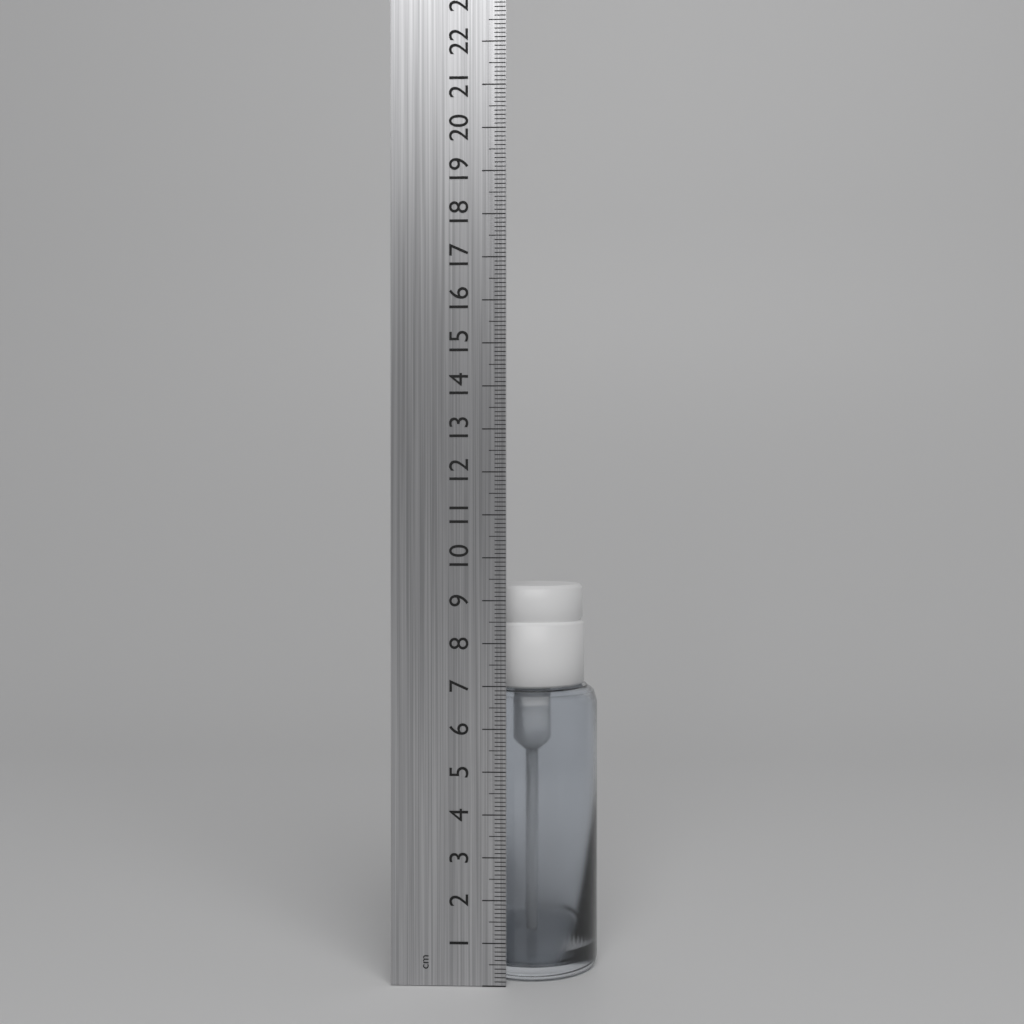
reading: 9.3 cm
